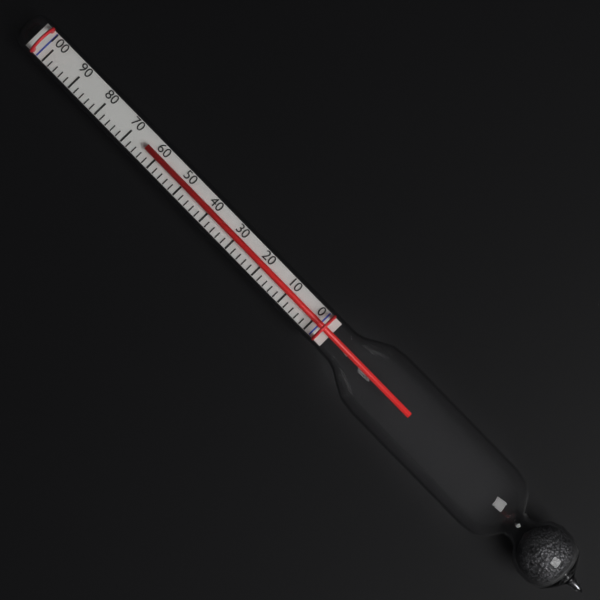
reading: 64 (no unit)
